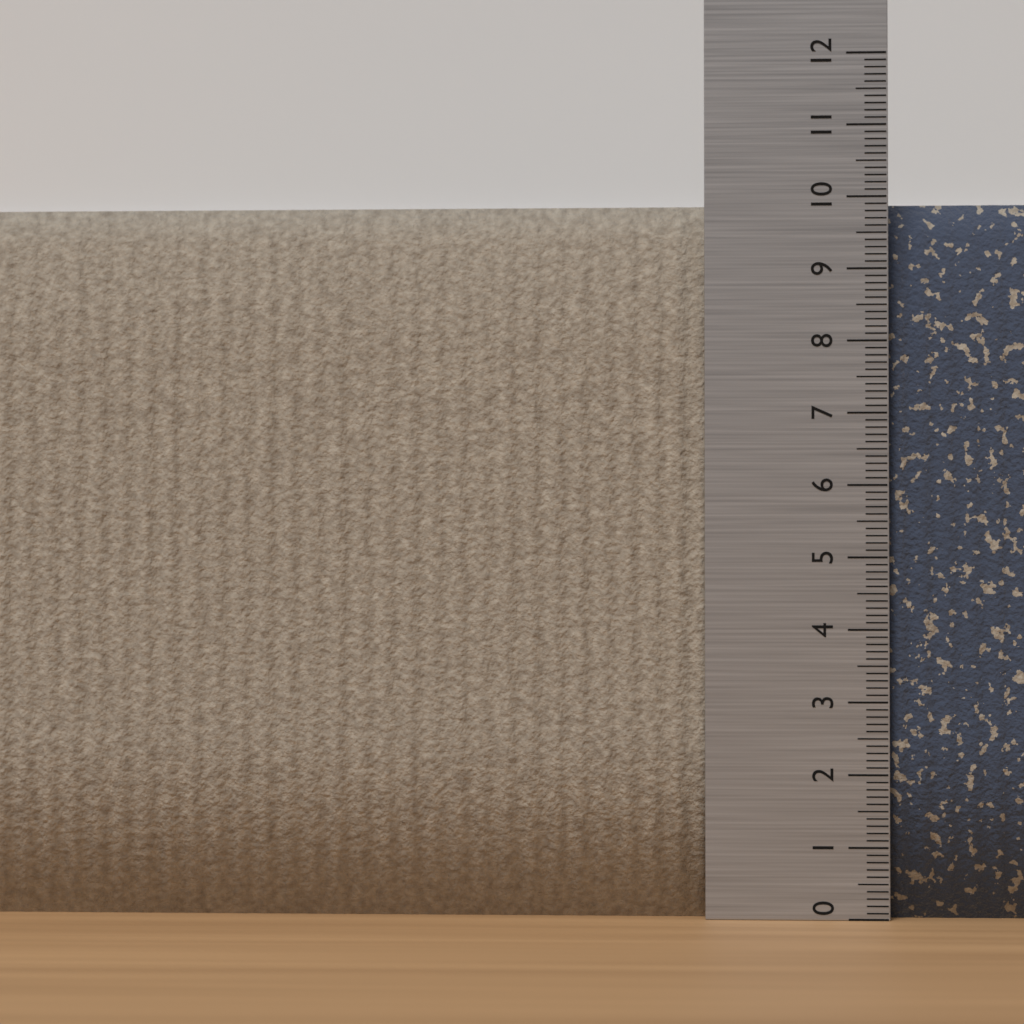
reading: 10.0 (no unit)
